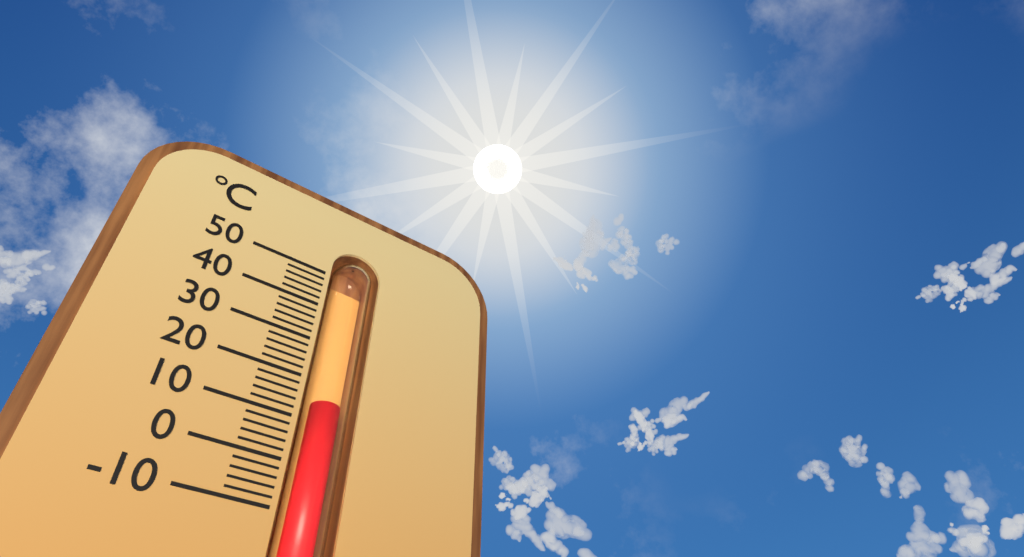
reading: 16 °C
